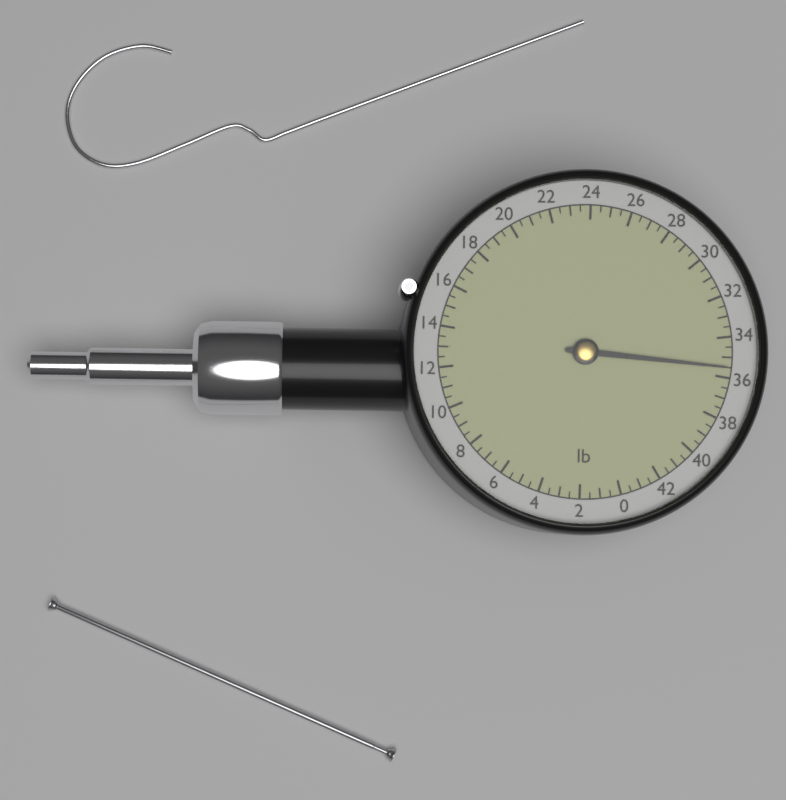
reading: 35.5 lb
